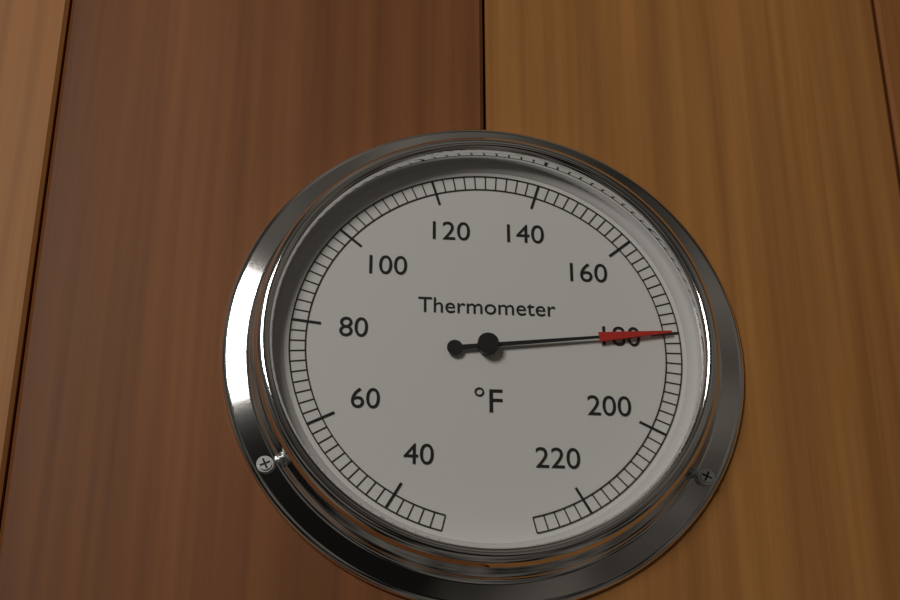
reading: 180 °F
